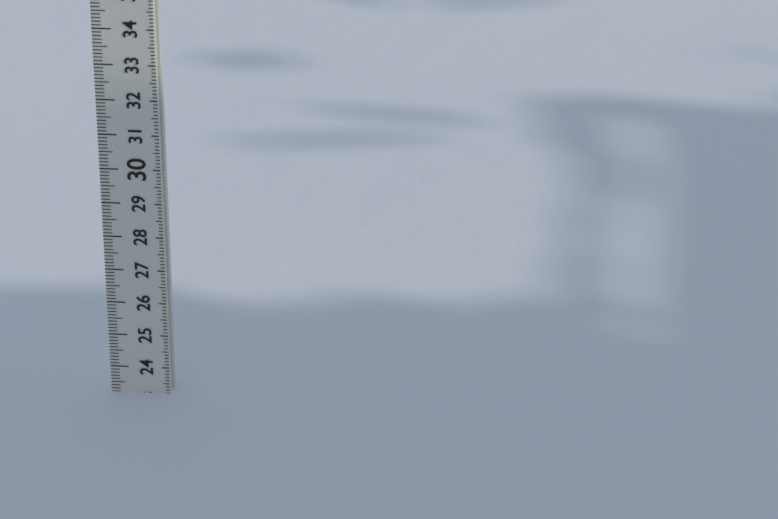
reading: 23.2 (no unit)
